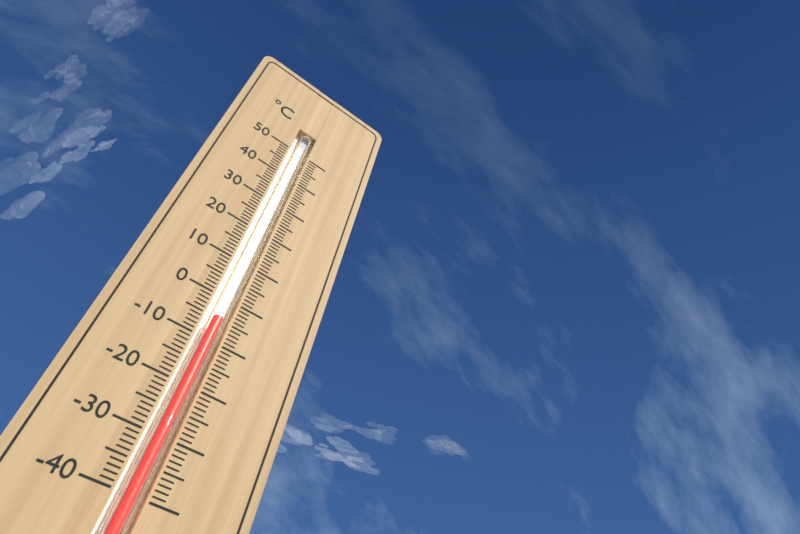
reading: -5 °C
